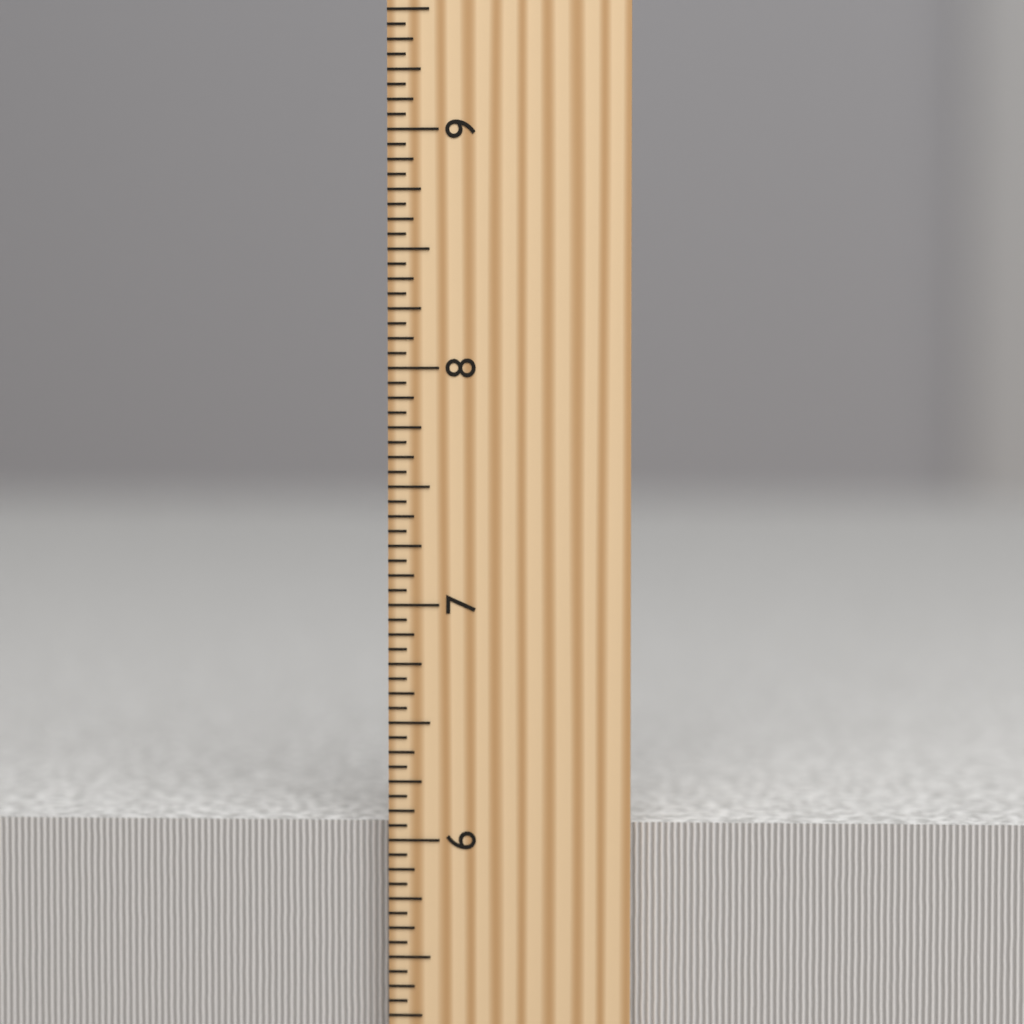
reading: 6.0625 inch
